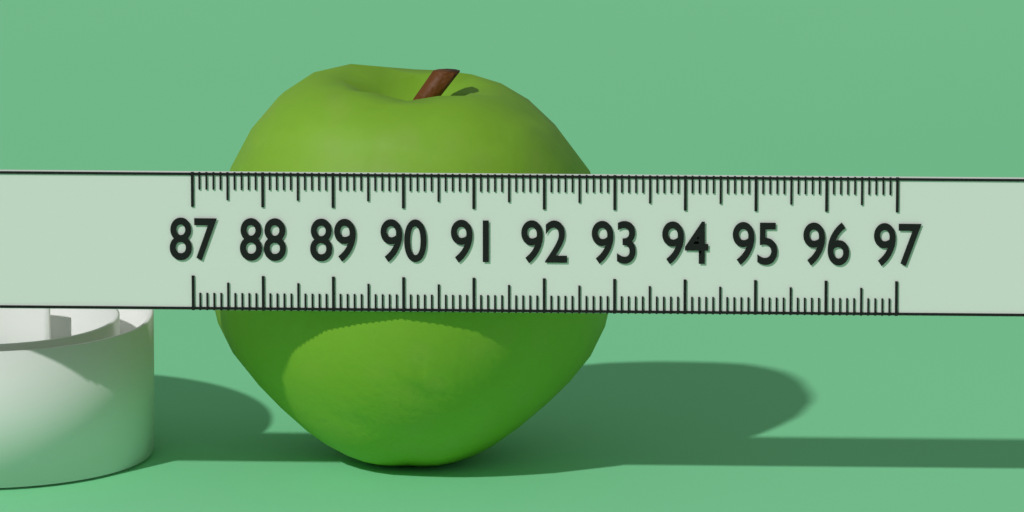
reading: 92.9 (no unit)
